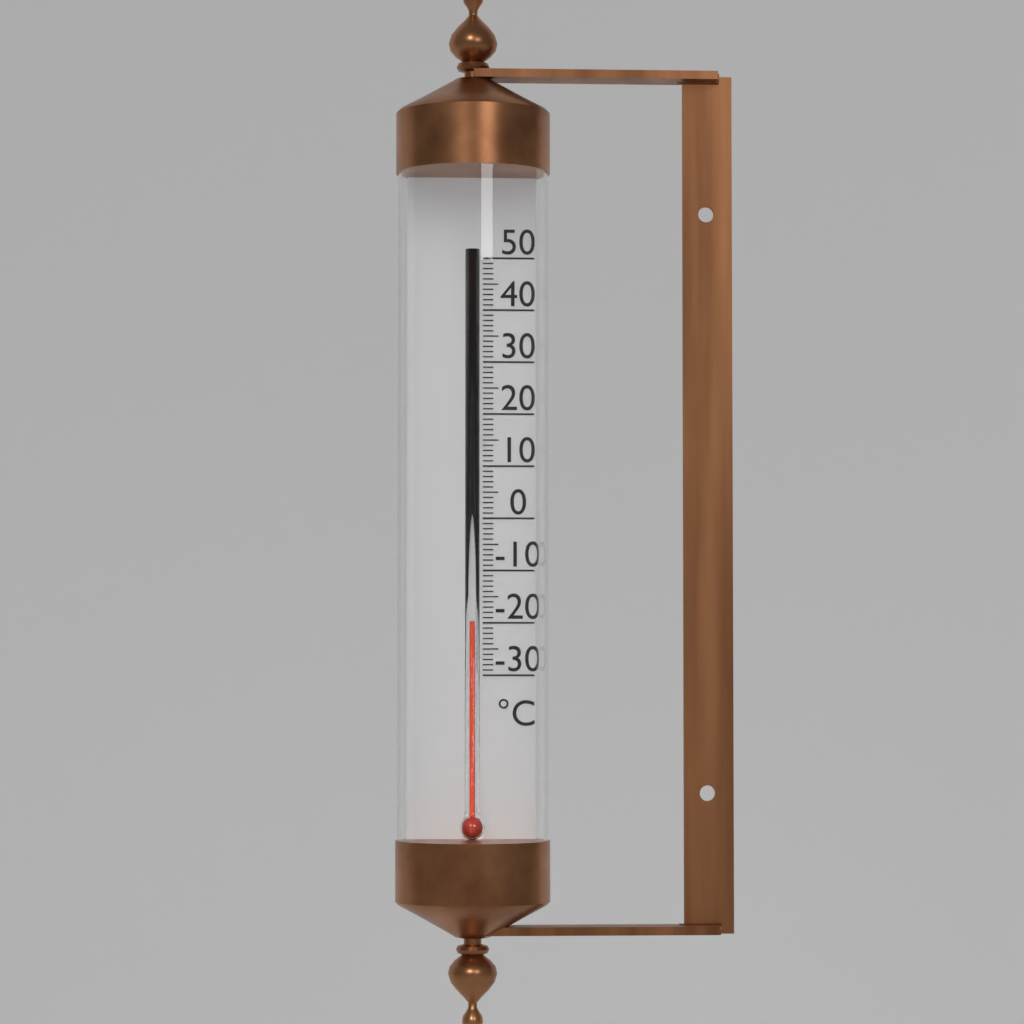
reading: -20 °C
